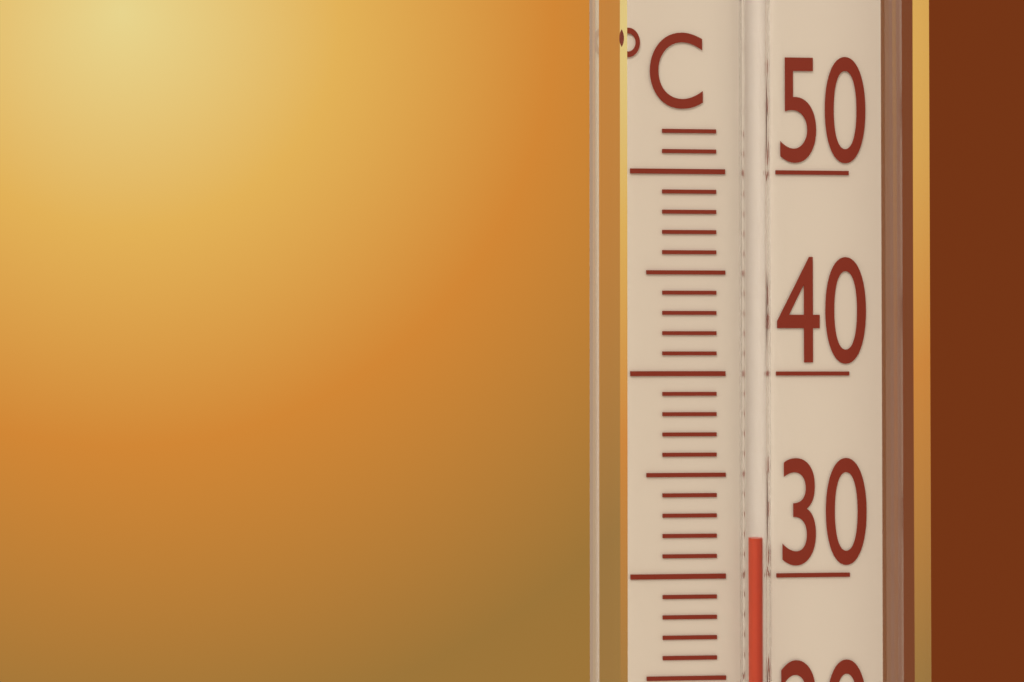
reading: 32 °C
